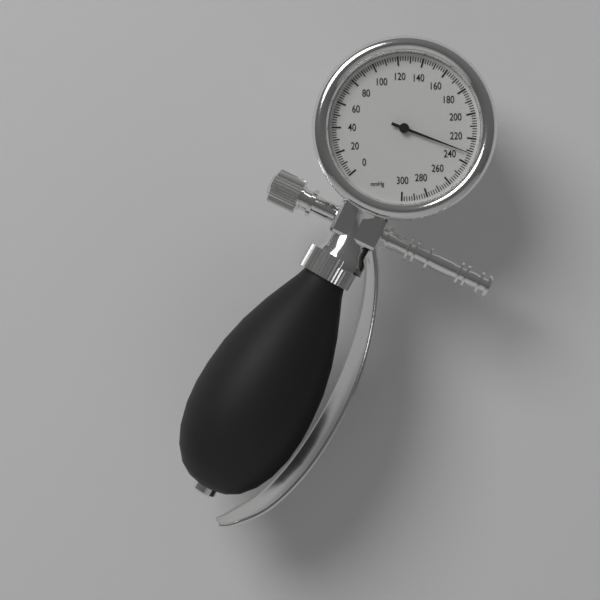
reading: 232 mmHg
